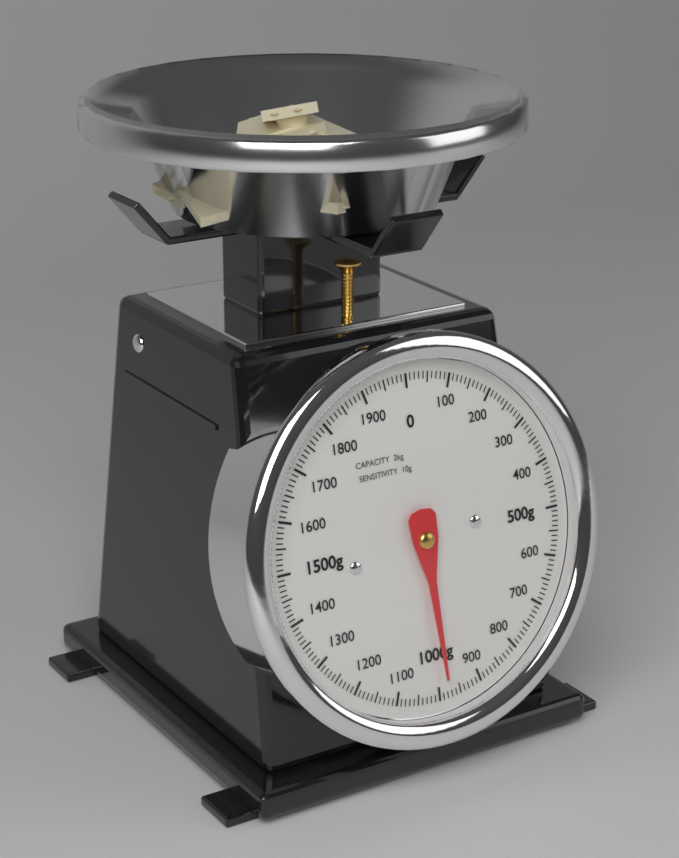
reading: 980 g
